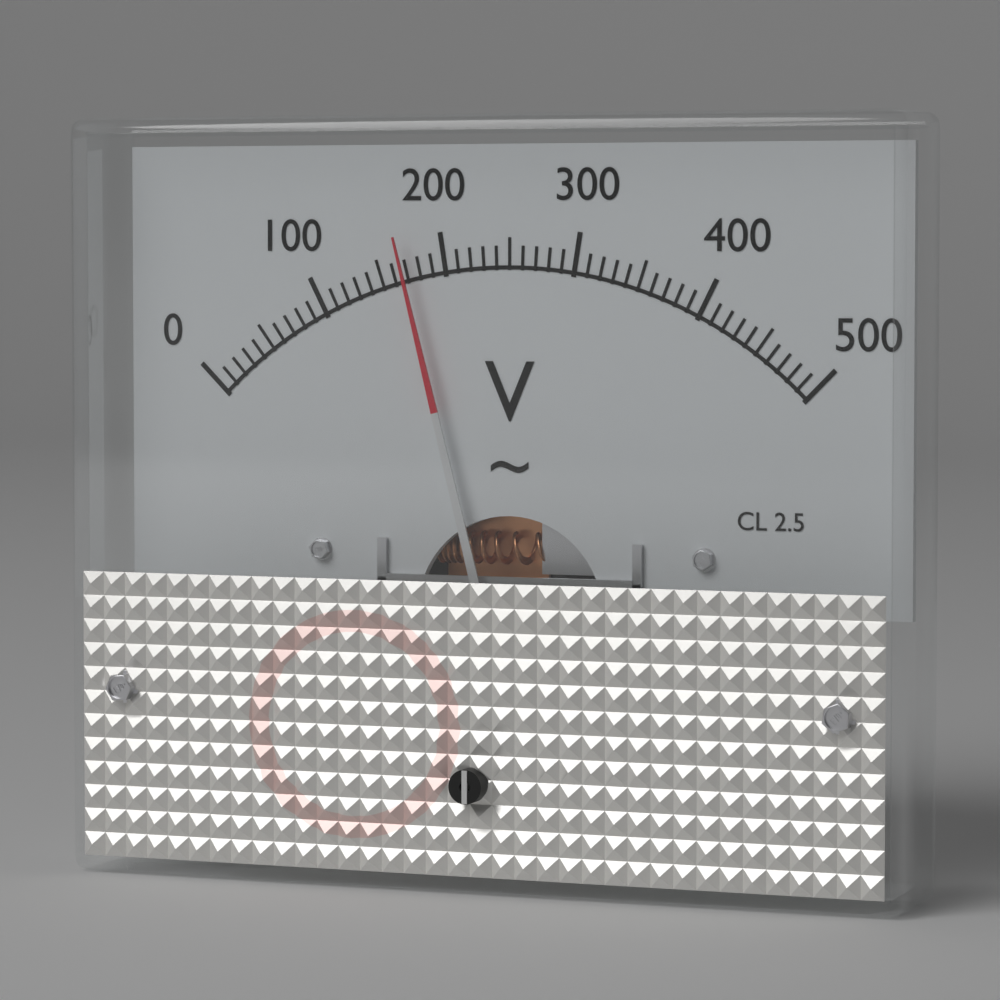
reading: 170 V
